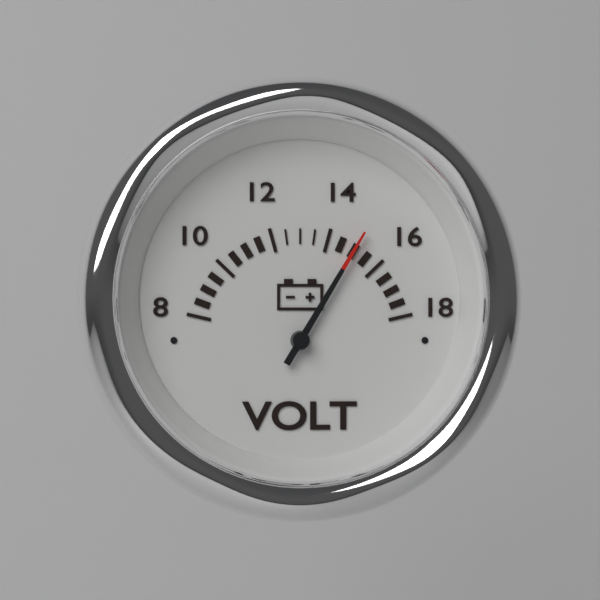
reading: 15.0 V
